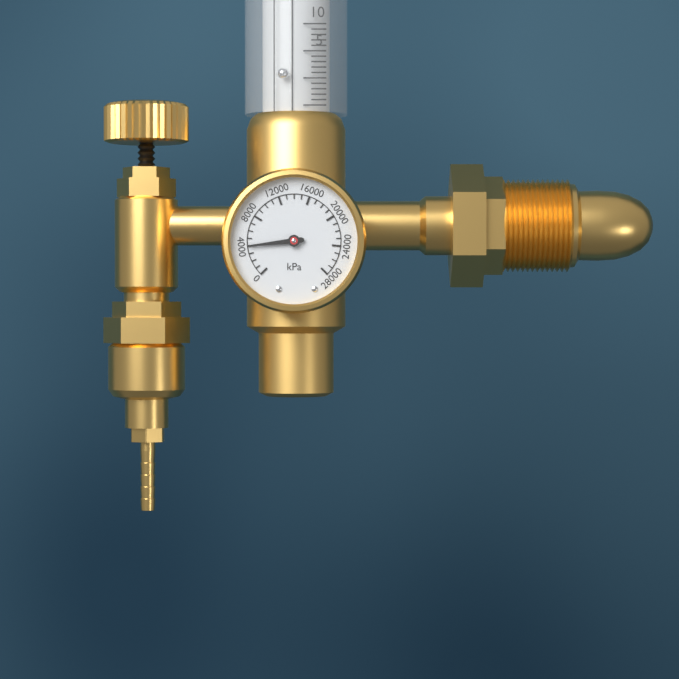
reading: 4000 kPa
